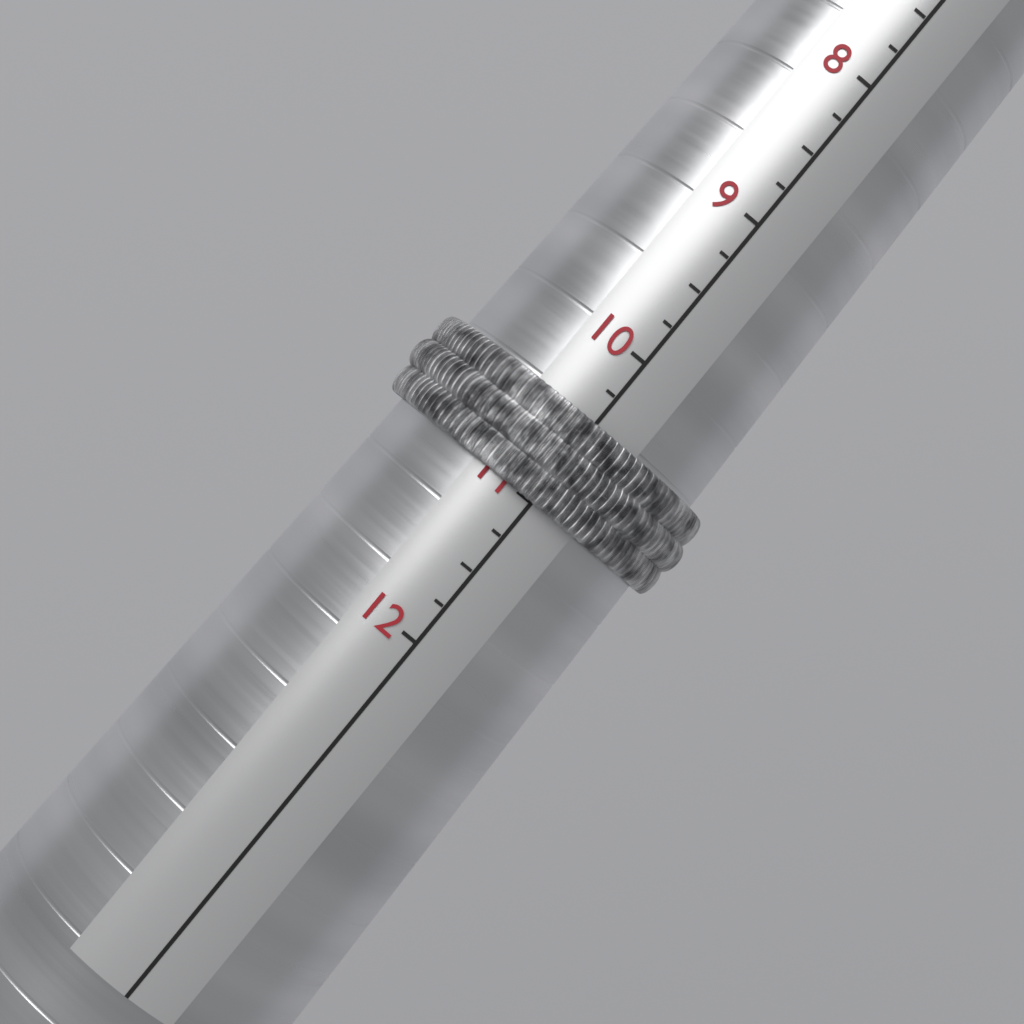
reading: 11.00 (no unit)
